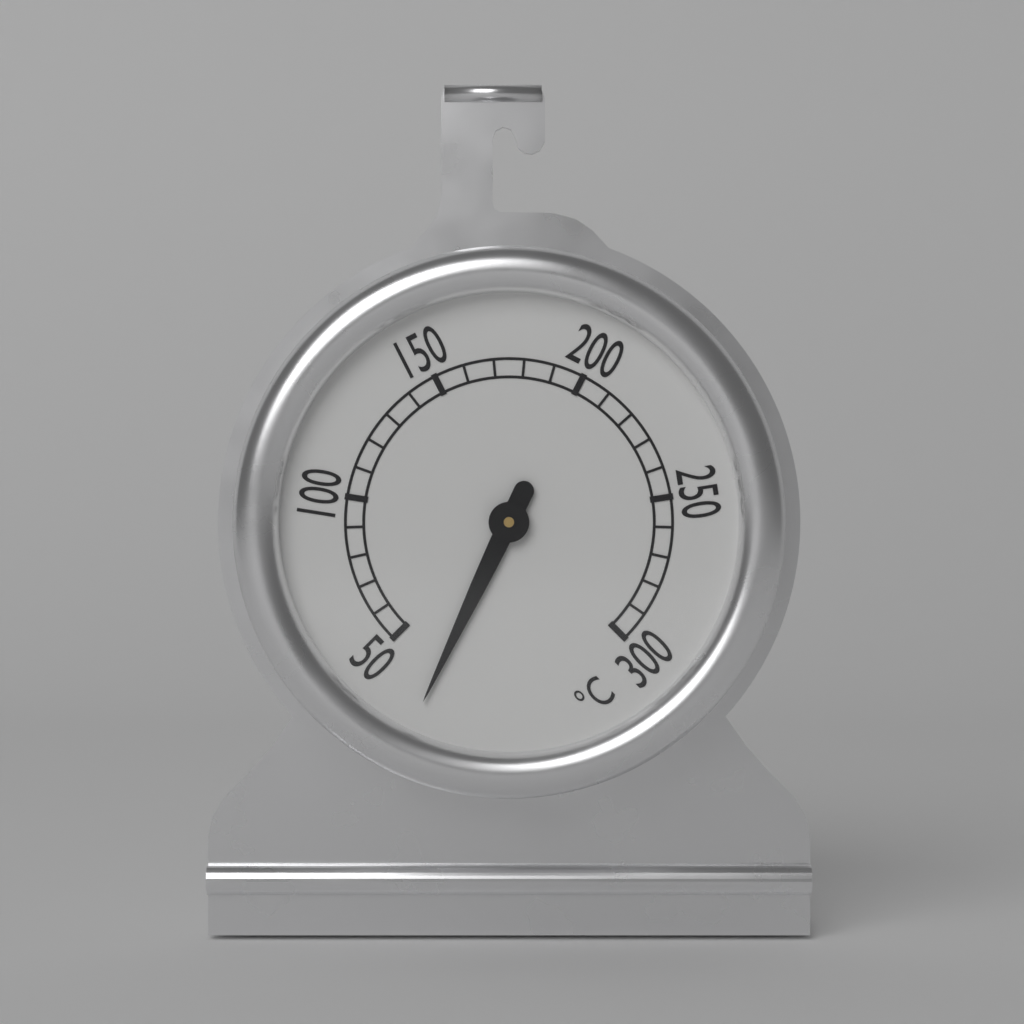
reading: 32 °C
